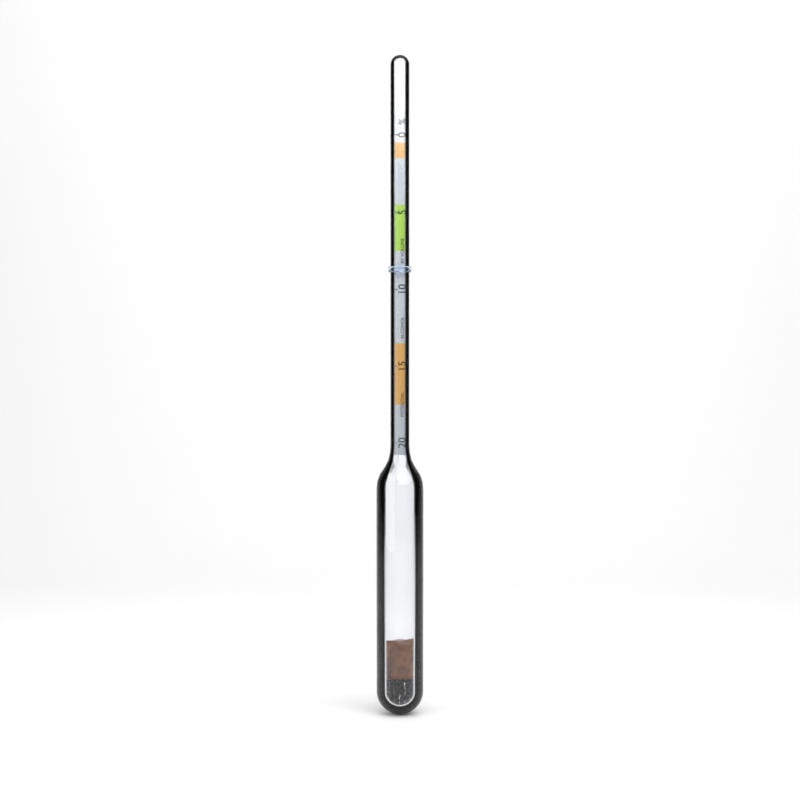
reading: 8.5 %
